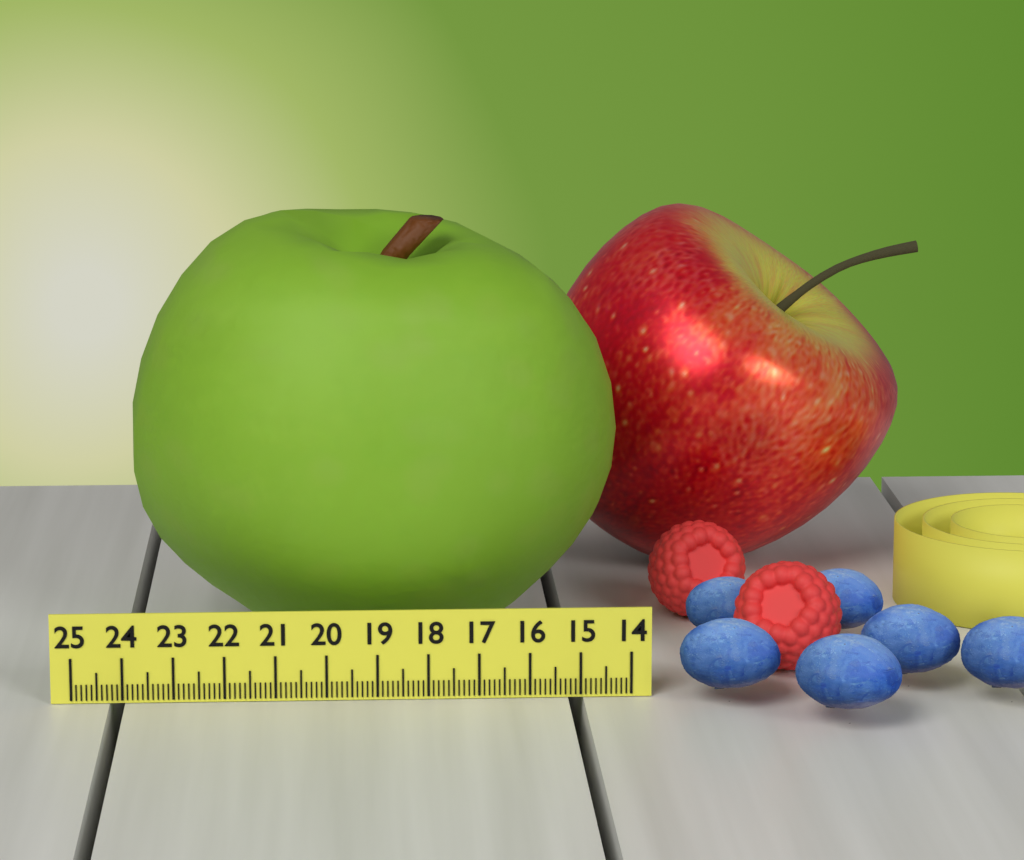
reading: 24.0 (no unit)
